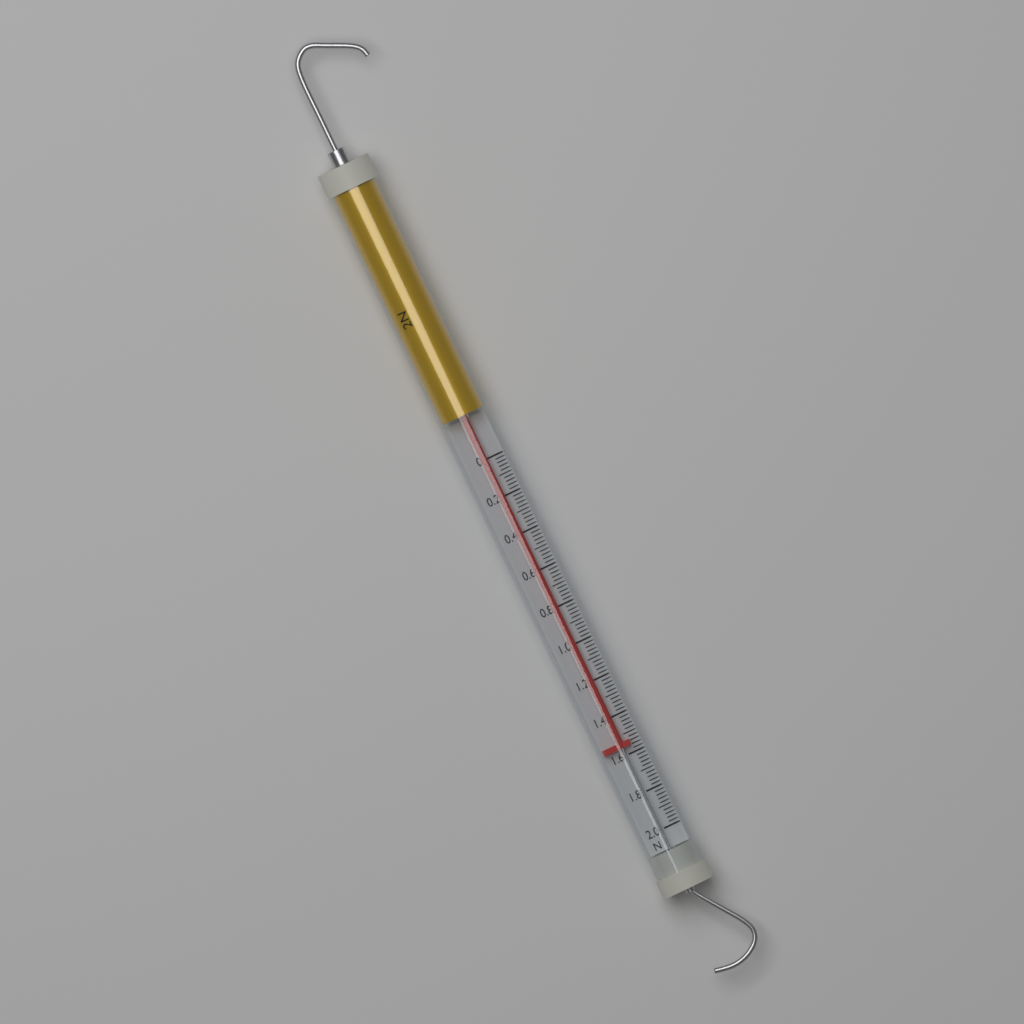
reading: 1.56 N
